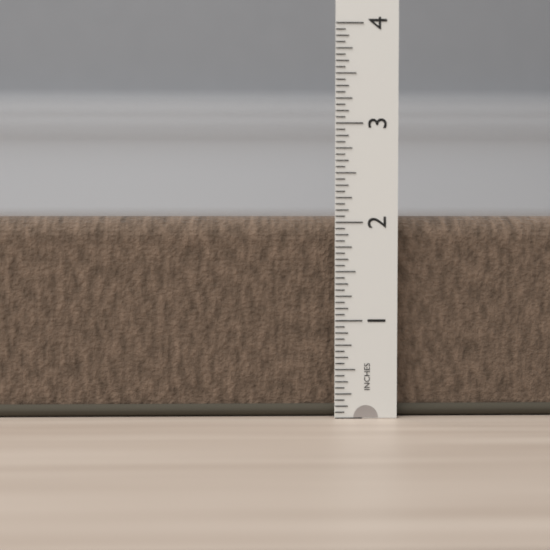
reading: 2.0625 in
